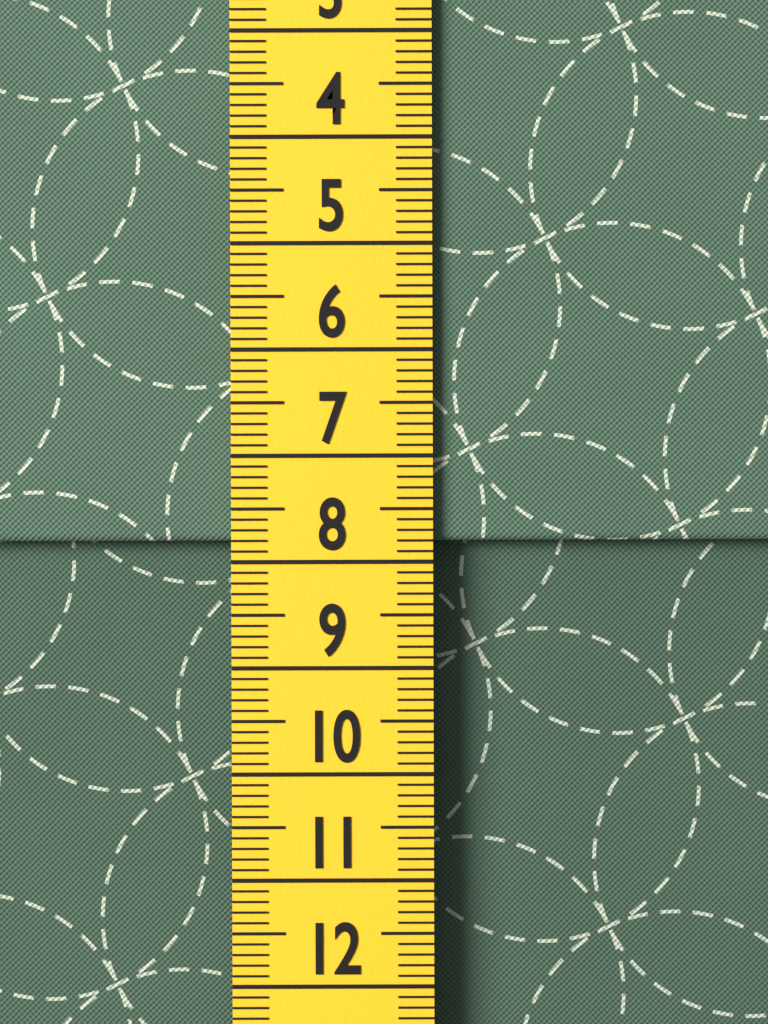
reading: 7.8 cm
